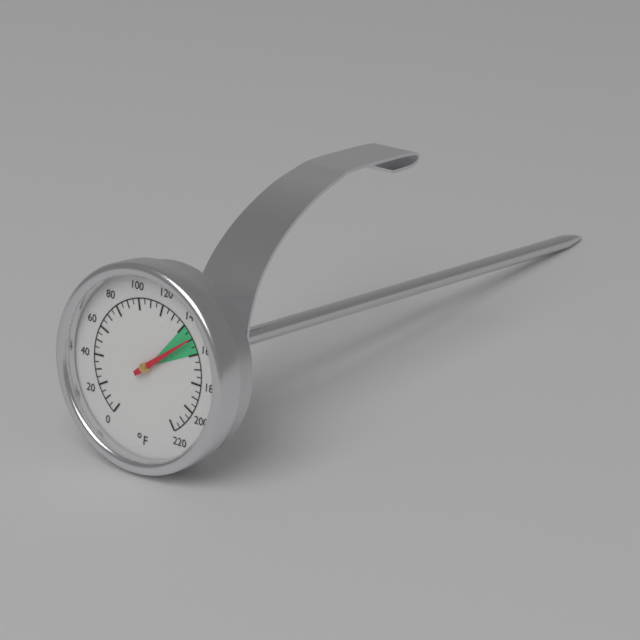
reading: 150 °F
